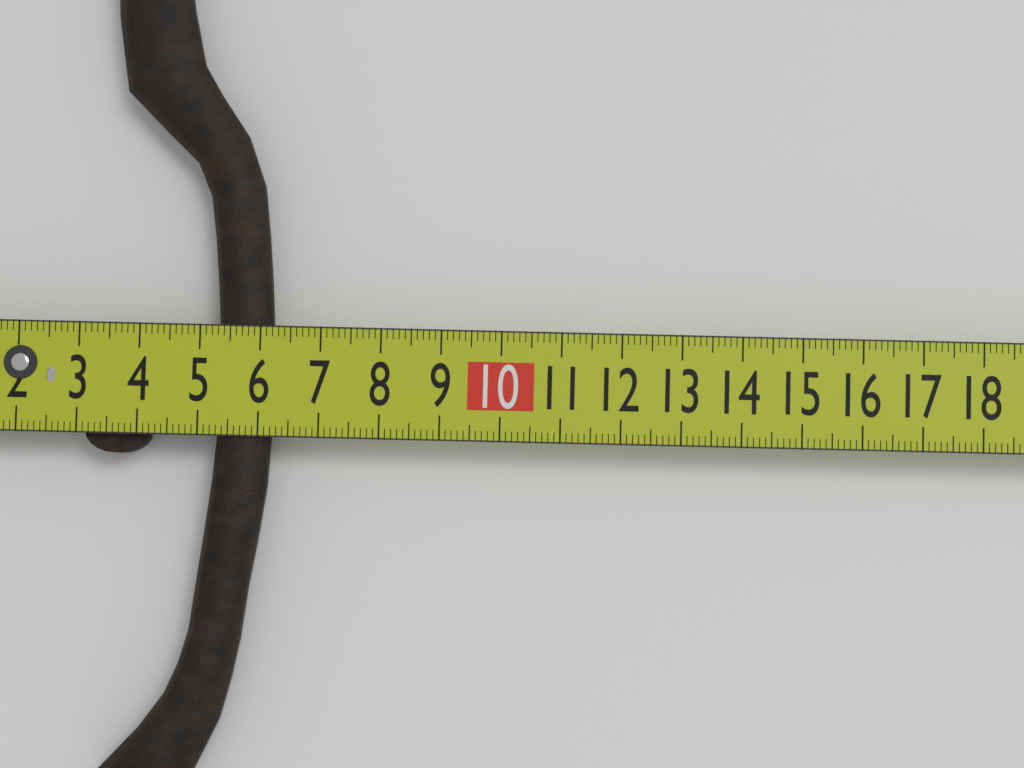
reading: 6.2 cm
